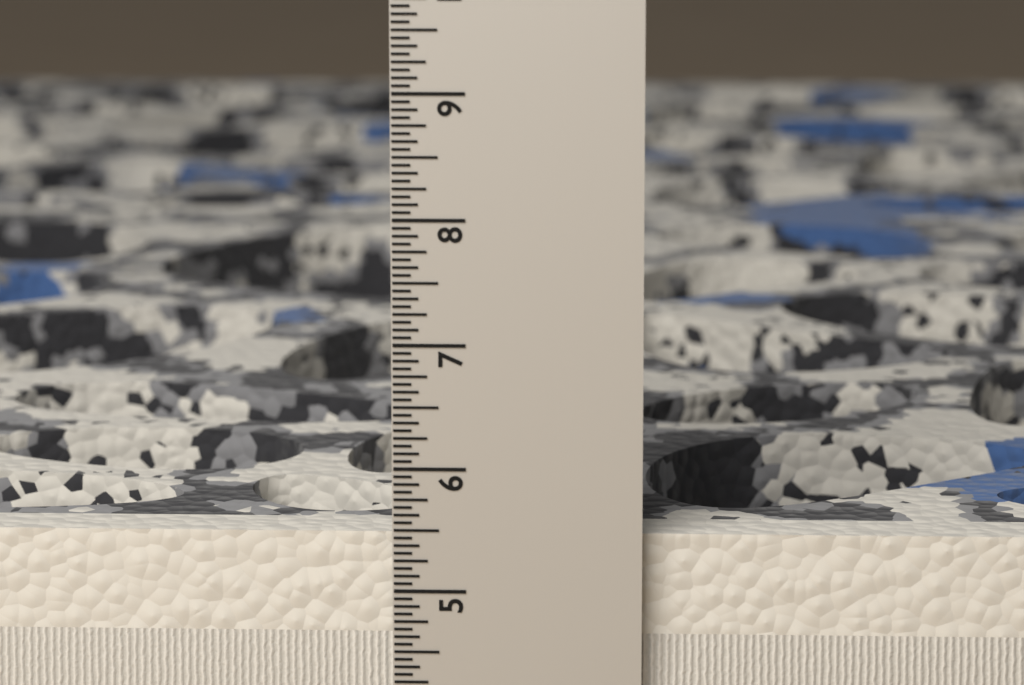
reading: 5.4375 in
